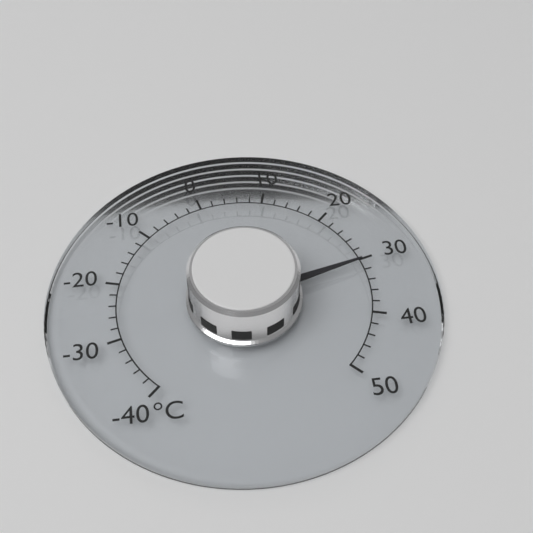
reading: 30 °C
